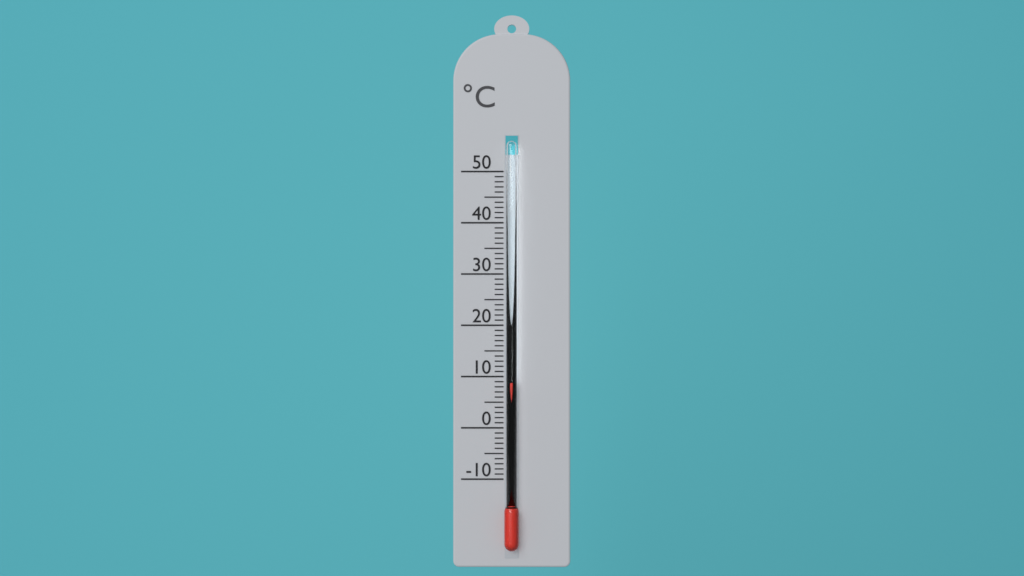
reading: 9 °C
